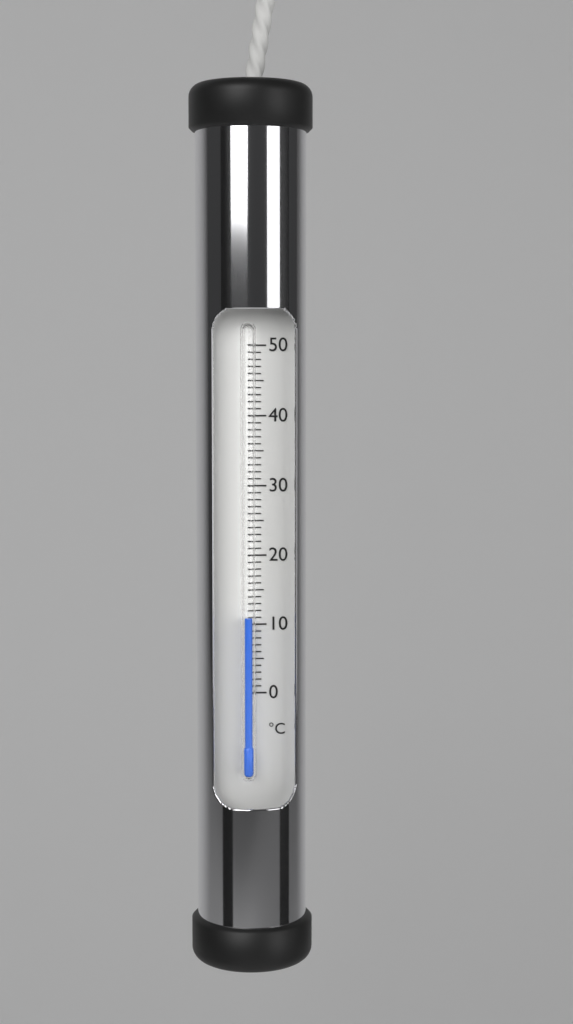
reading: 11 °C
